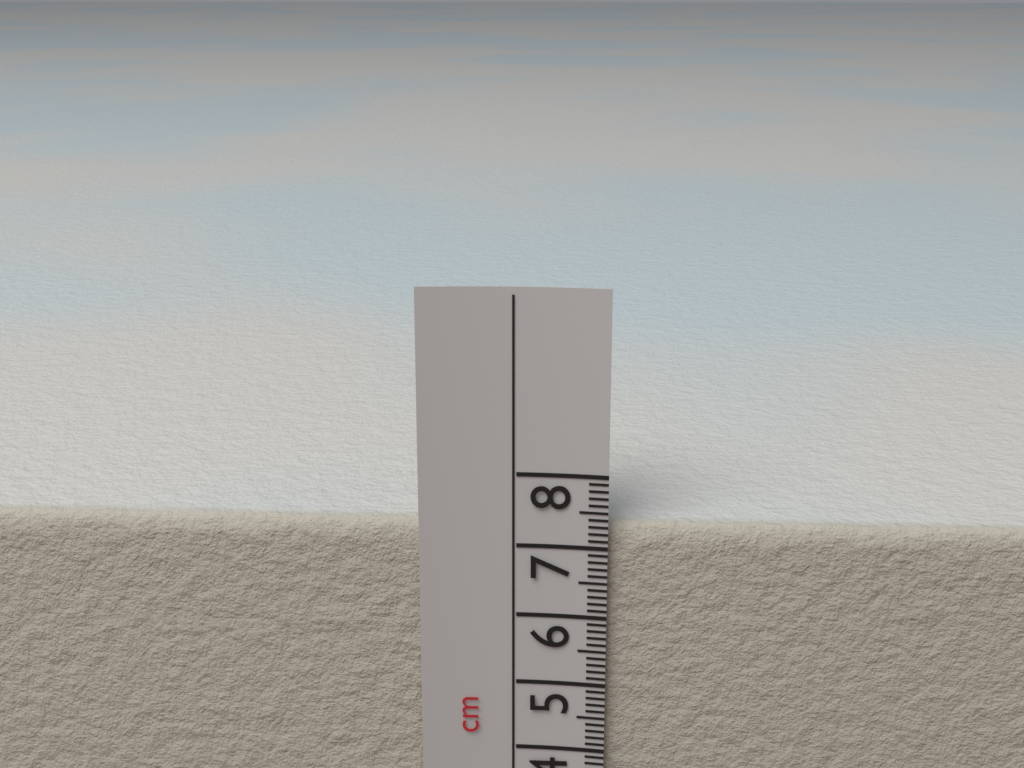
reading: 7.3 cm
